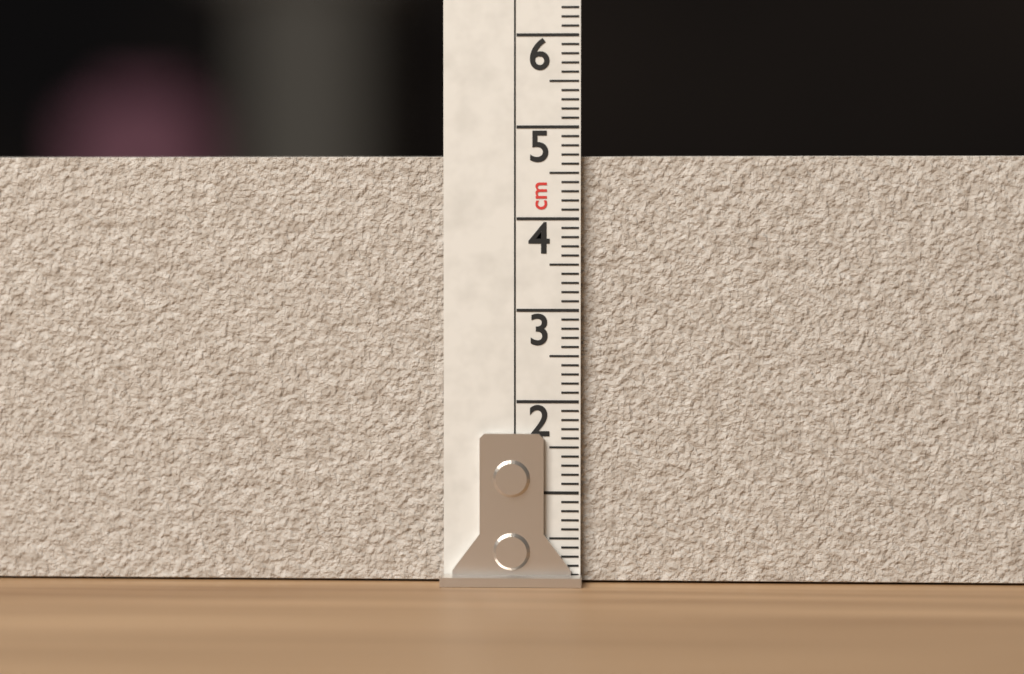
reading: 4.7 cm
